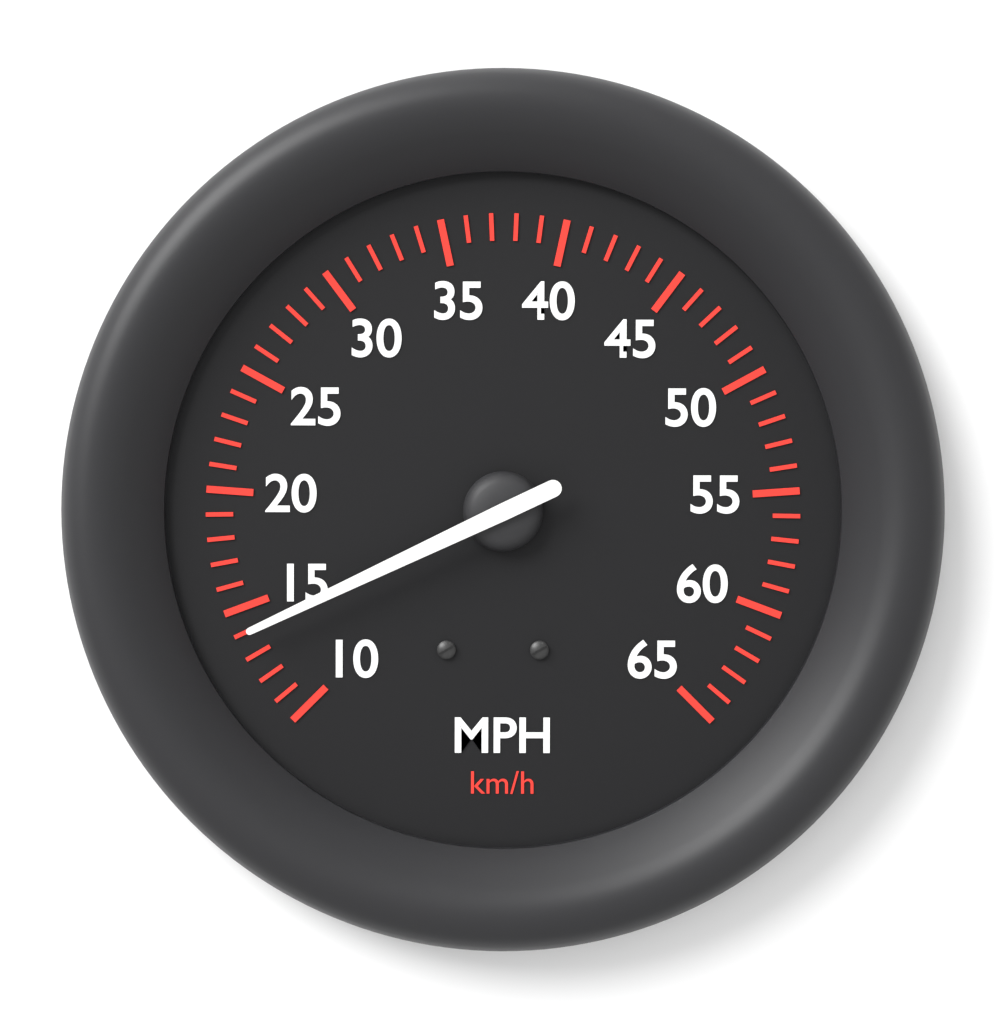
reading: 14 mph
